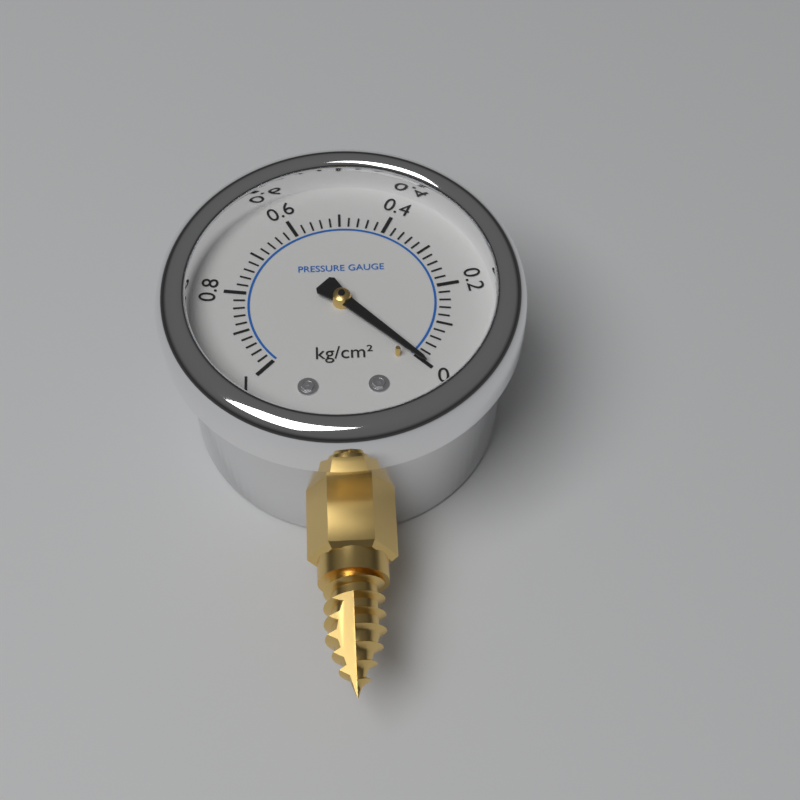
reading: 0.00 kg/cm²
